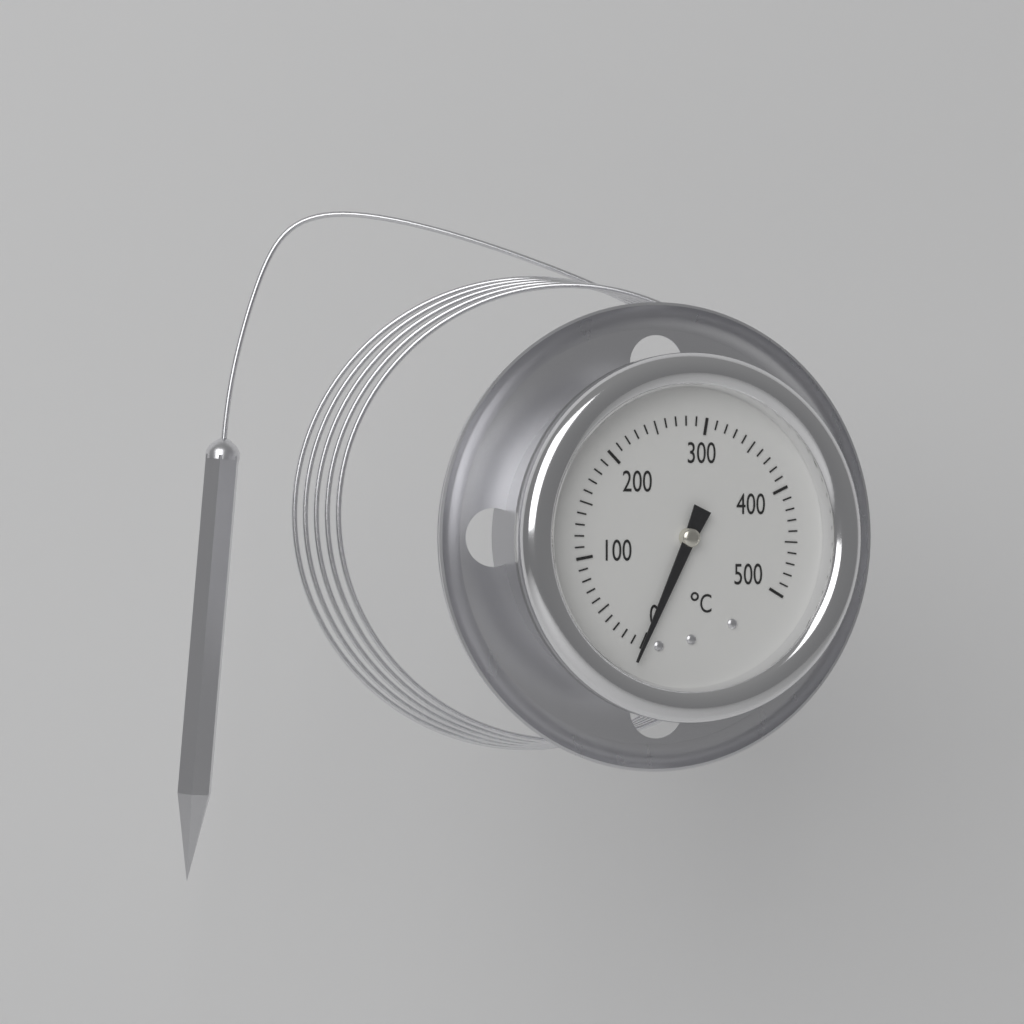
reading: 0 °C
